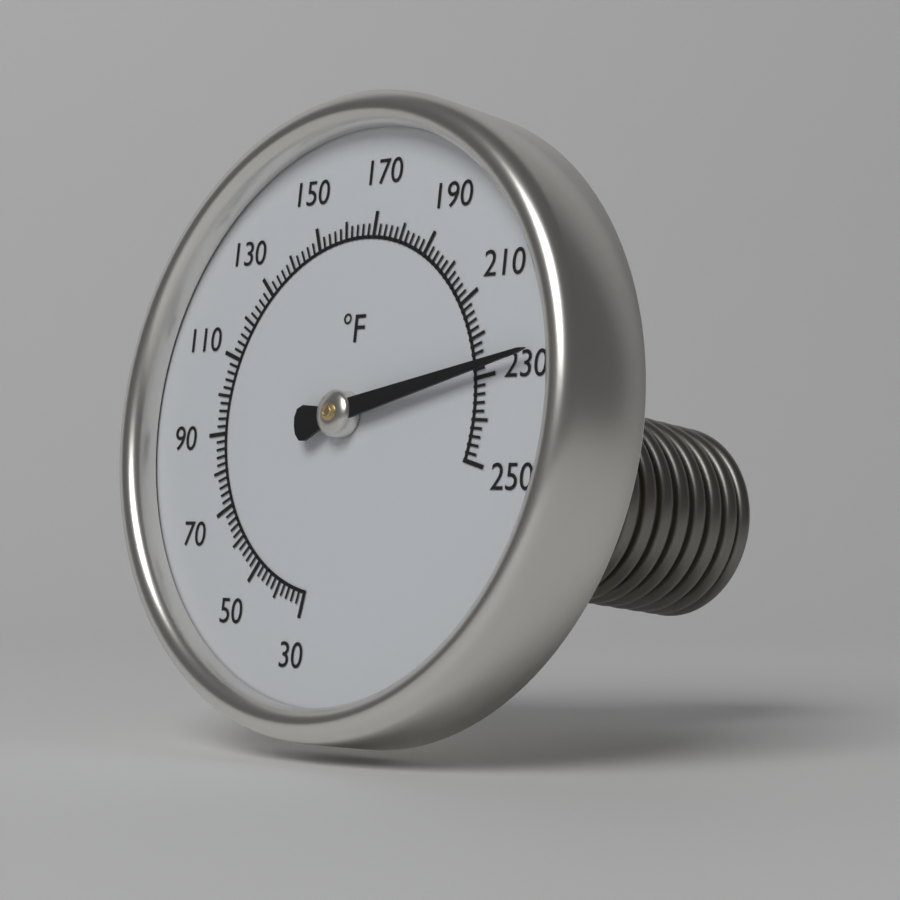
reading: 228 °F
